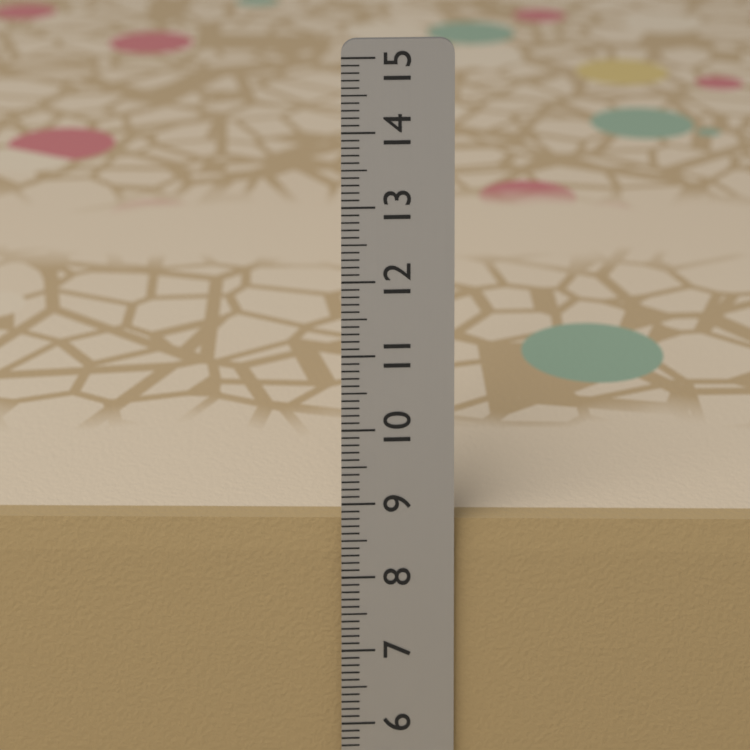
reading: 8.7 cm
